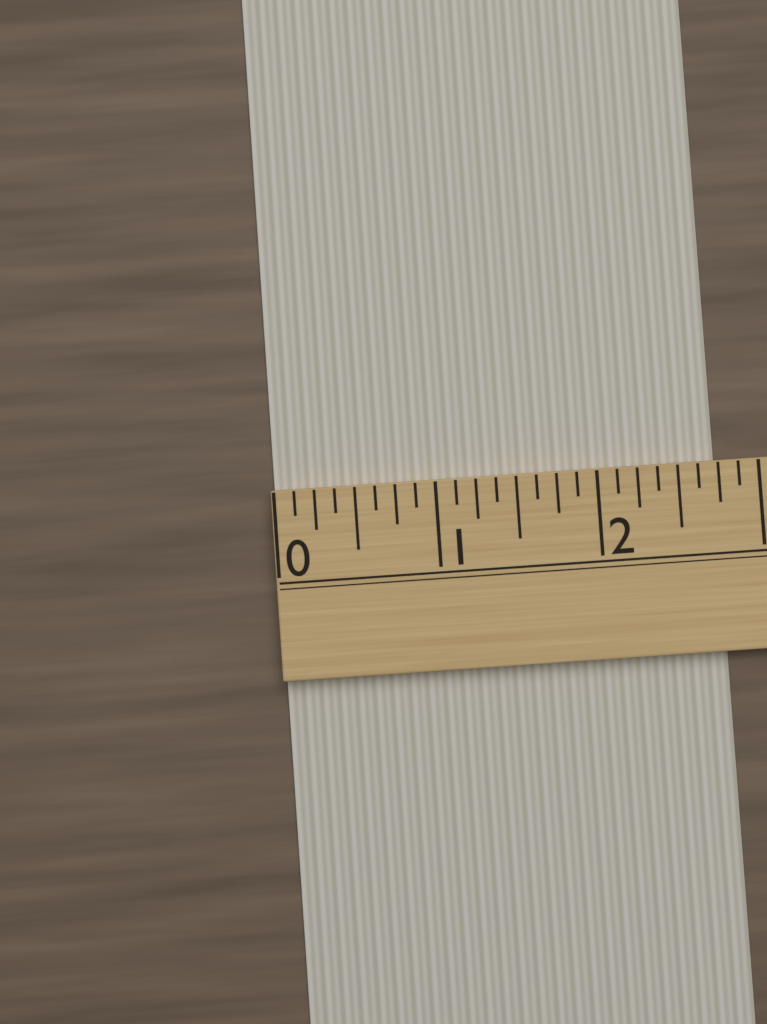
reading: 2.750 (no unit)
